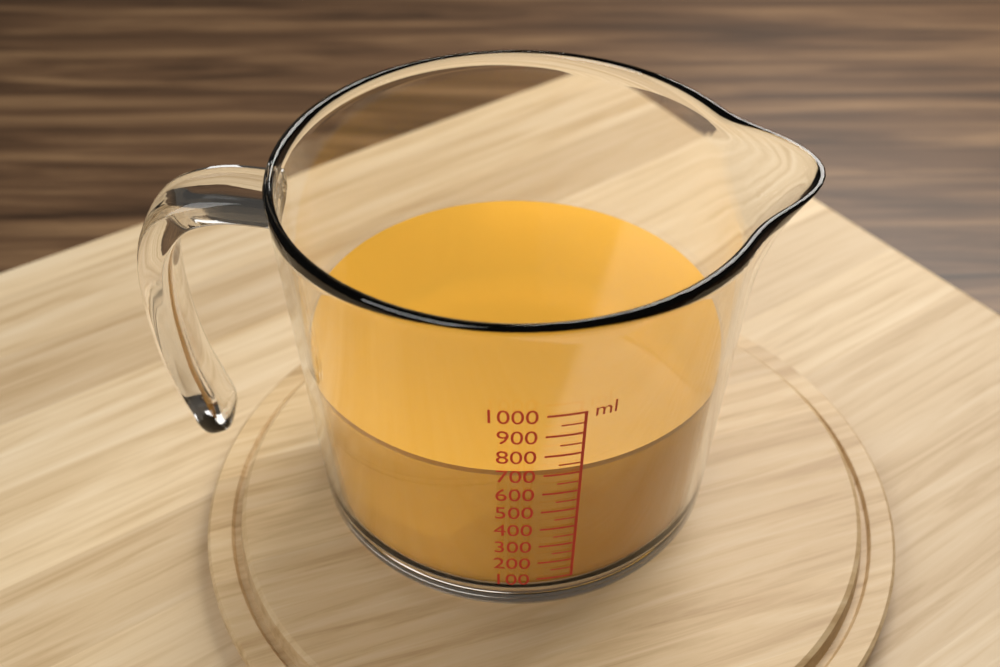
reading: 700 ml
